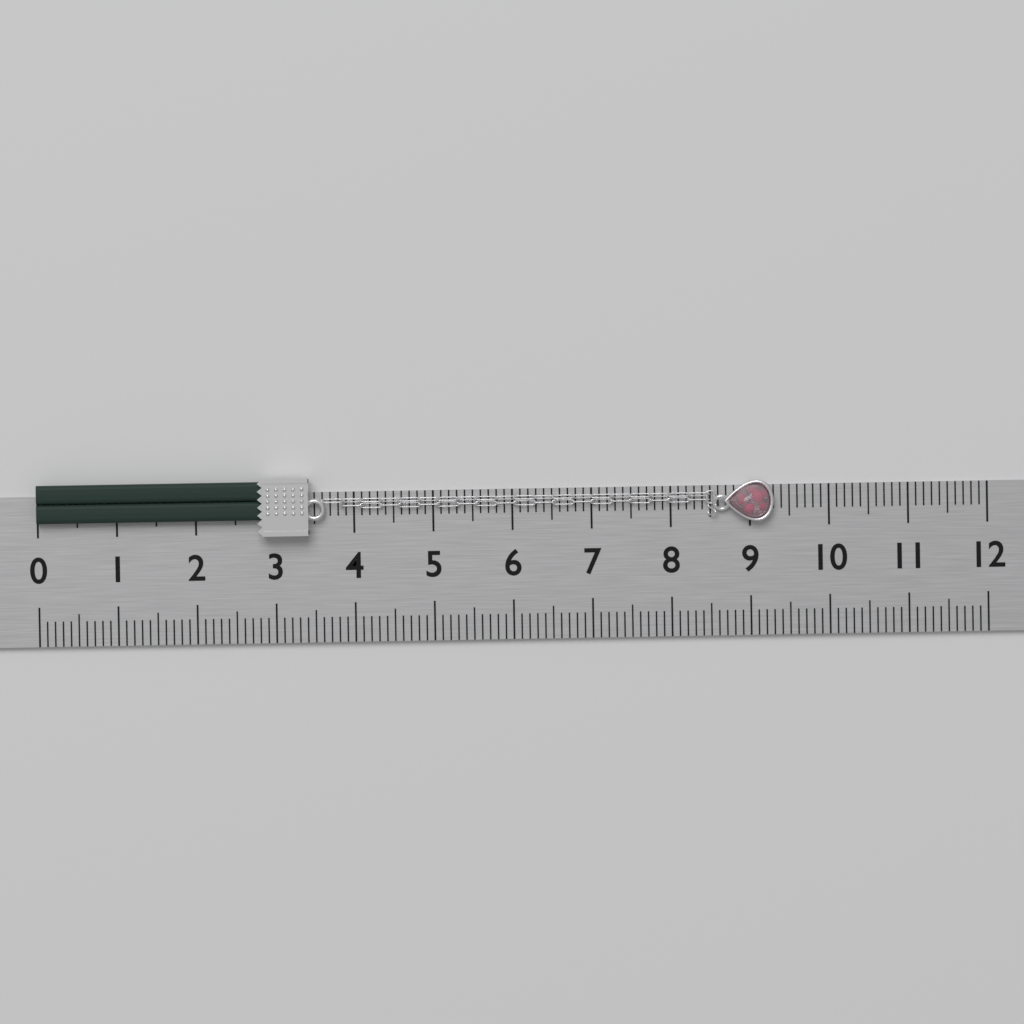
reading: 9.3 (no unit)
